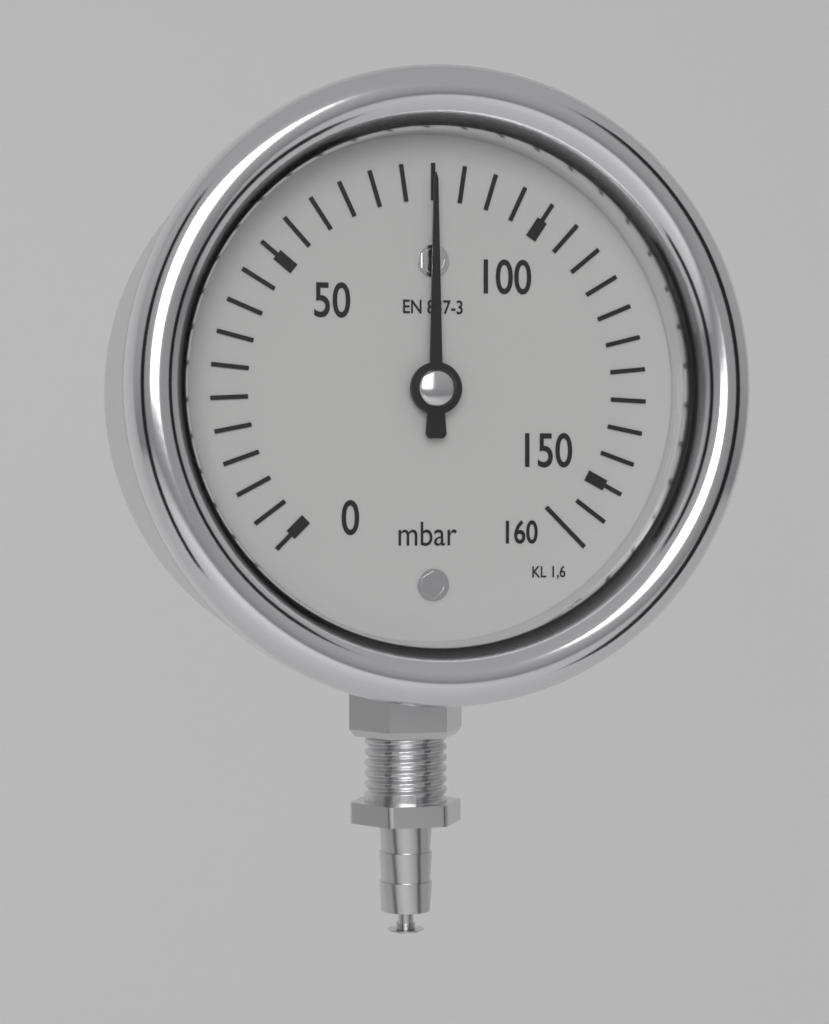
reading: 80 mbar
